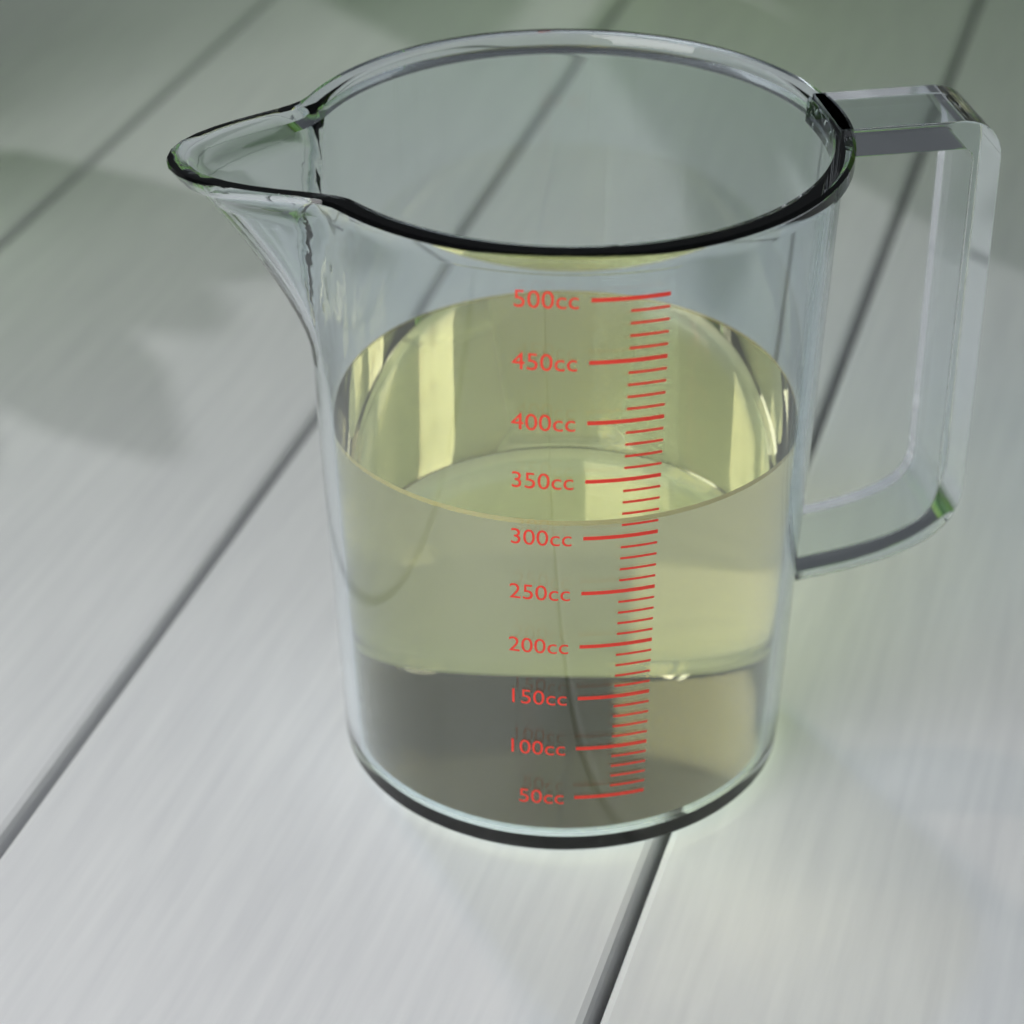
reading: 310 cc
